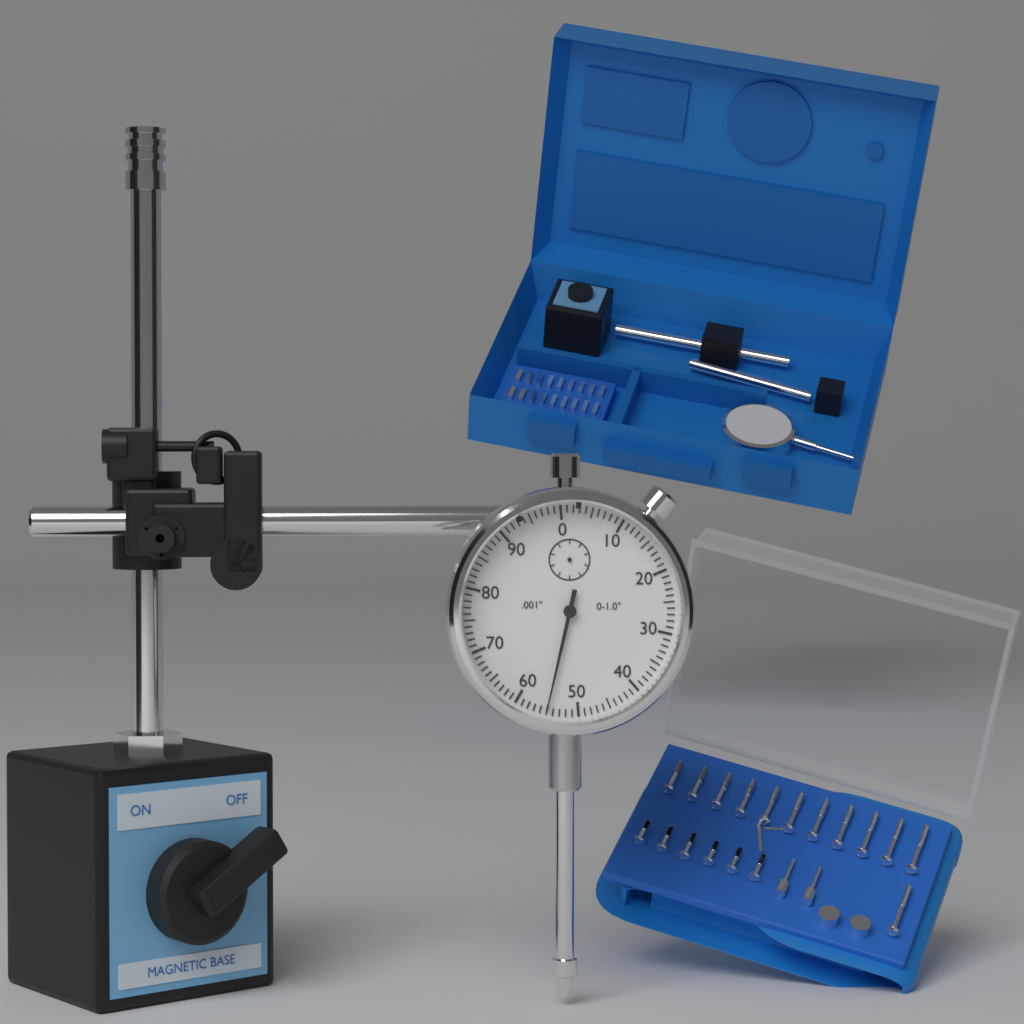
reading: 0.055 in
